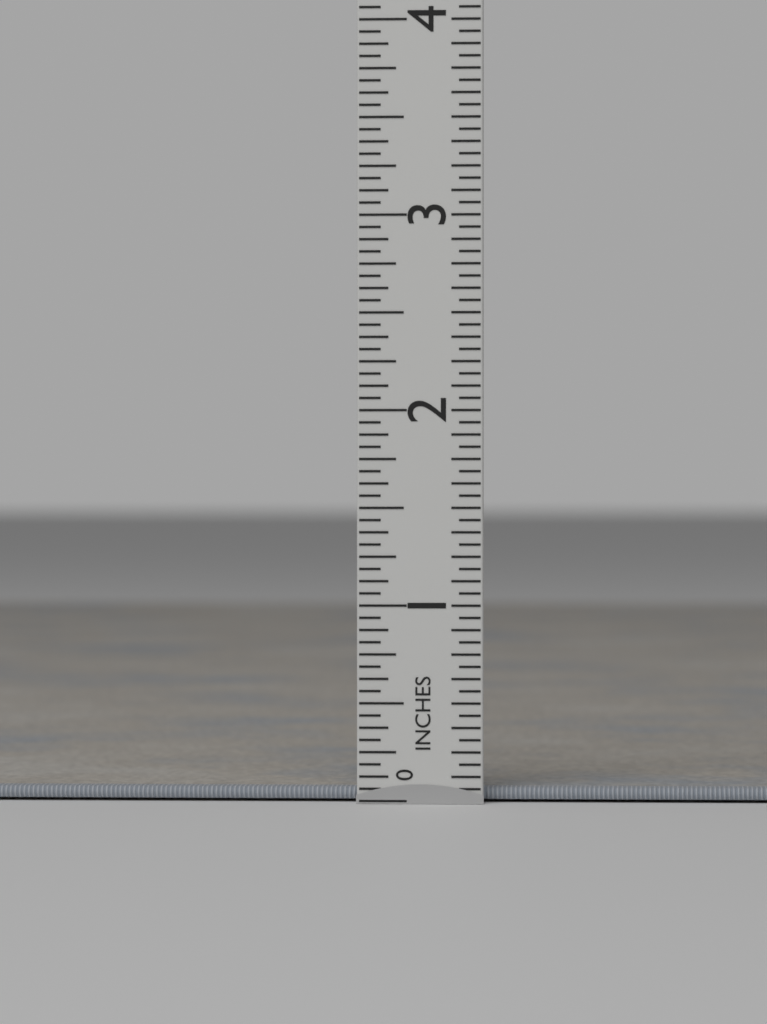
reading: 0.0625 in
